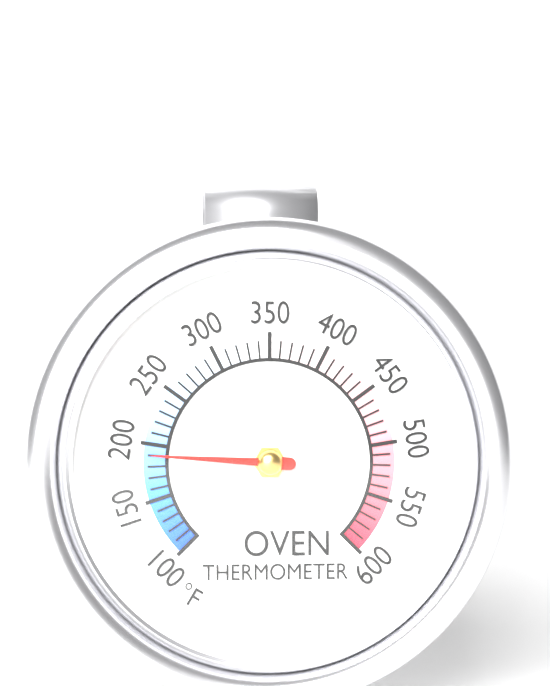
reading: 190 °F
